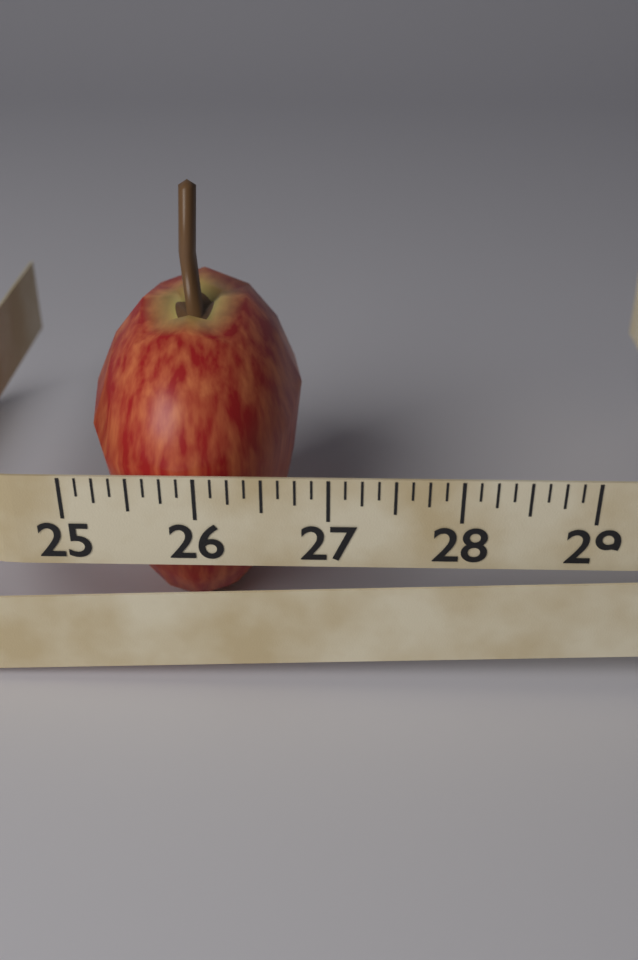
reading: 26.750 (no unit)
